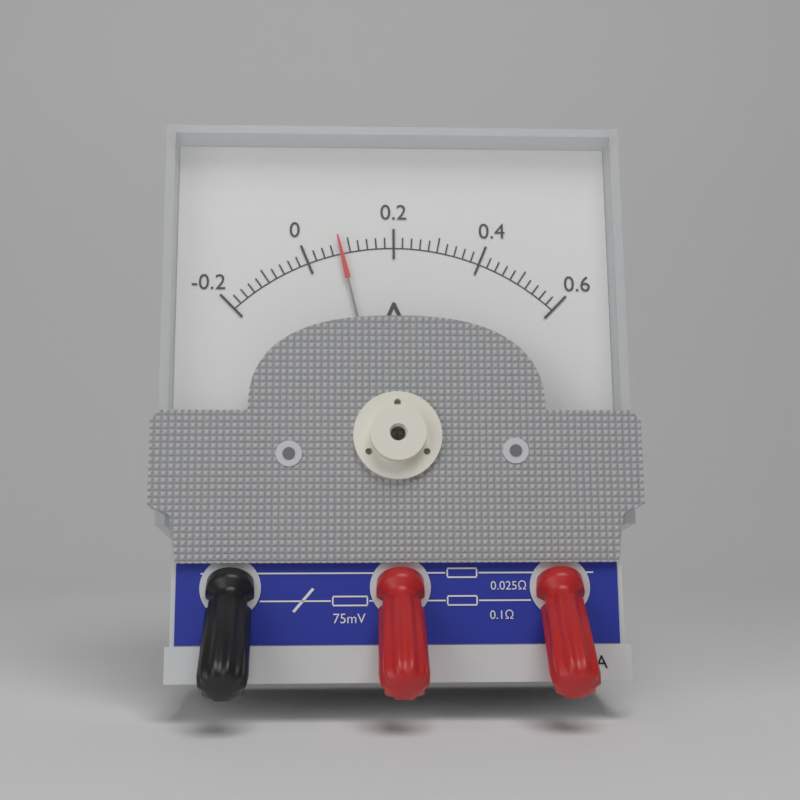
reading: 0.08 A
